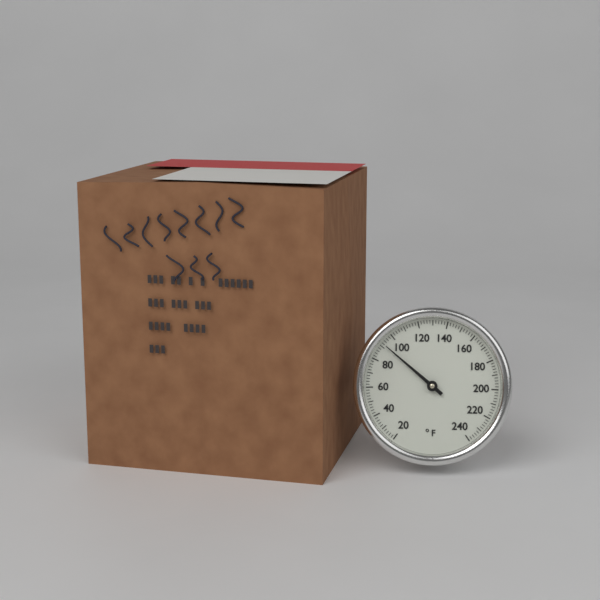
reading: 92 °F
